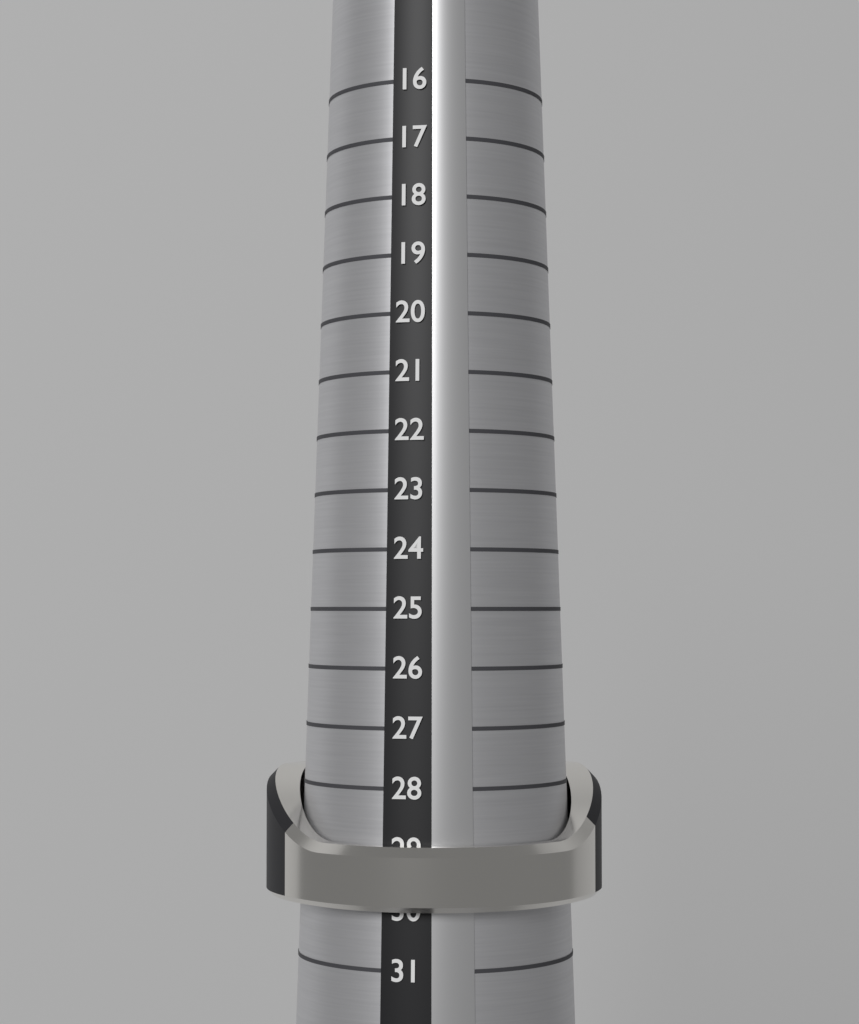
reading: 30 (no unit)
